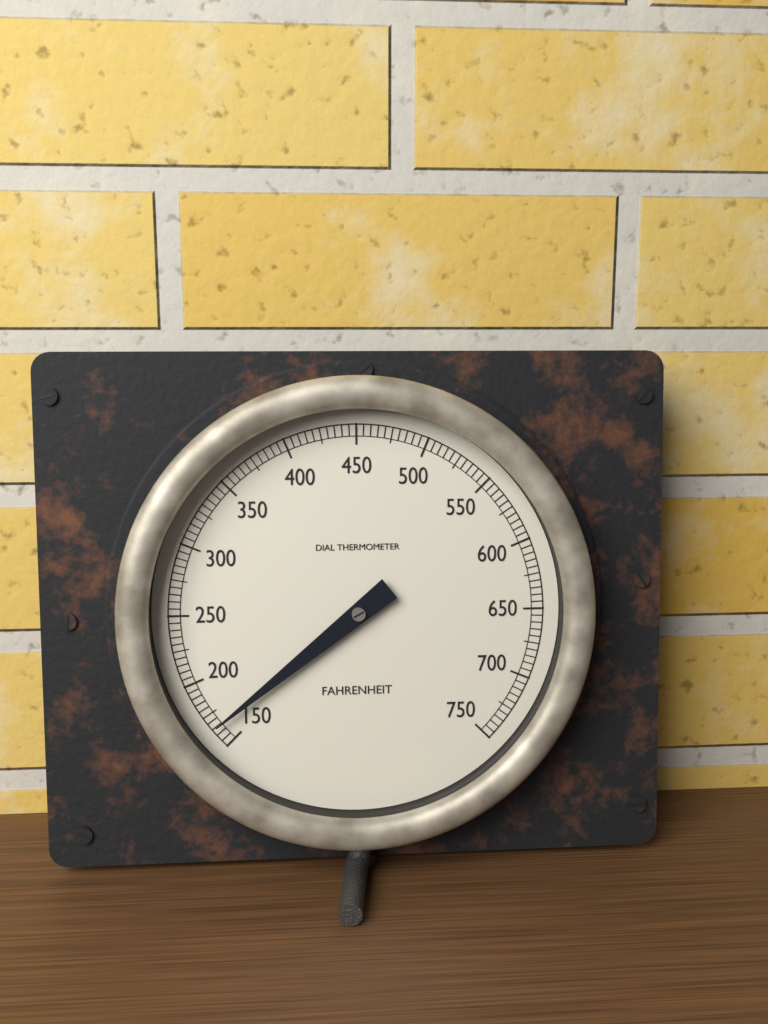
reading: 165 °F
